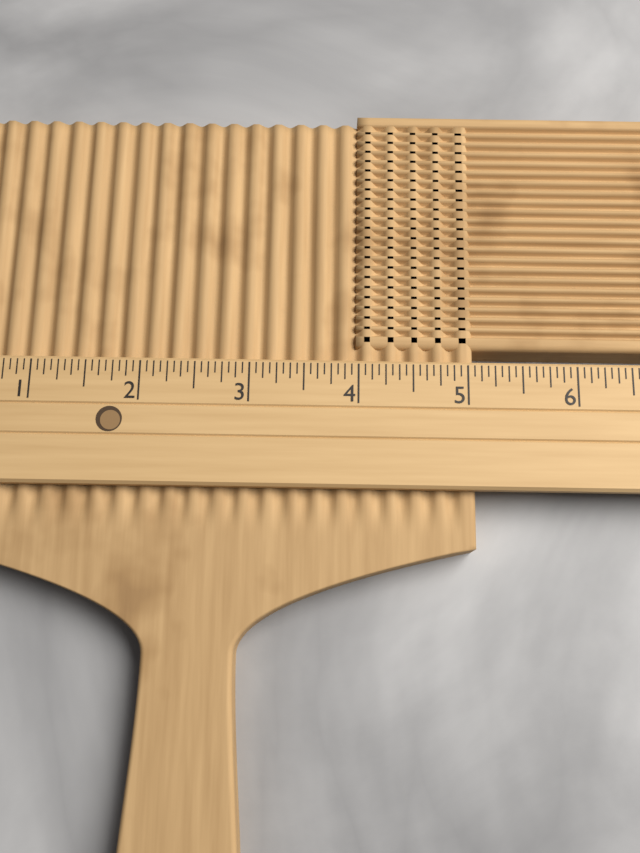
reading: 5.0625 (no unit)
